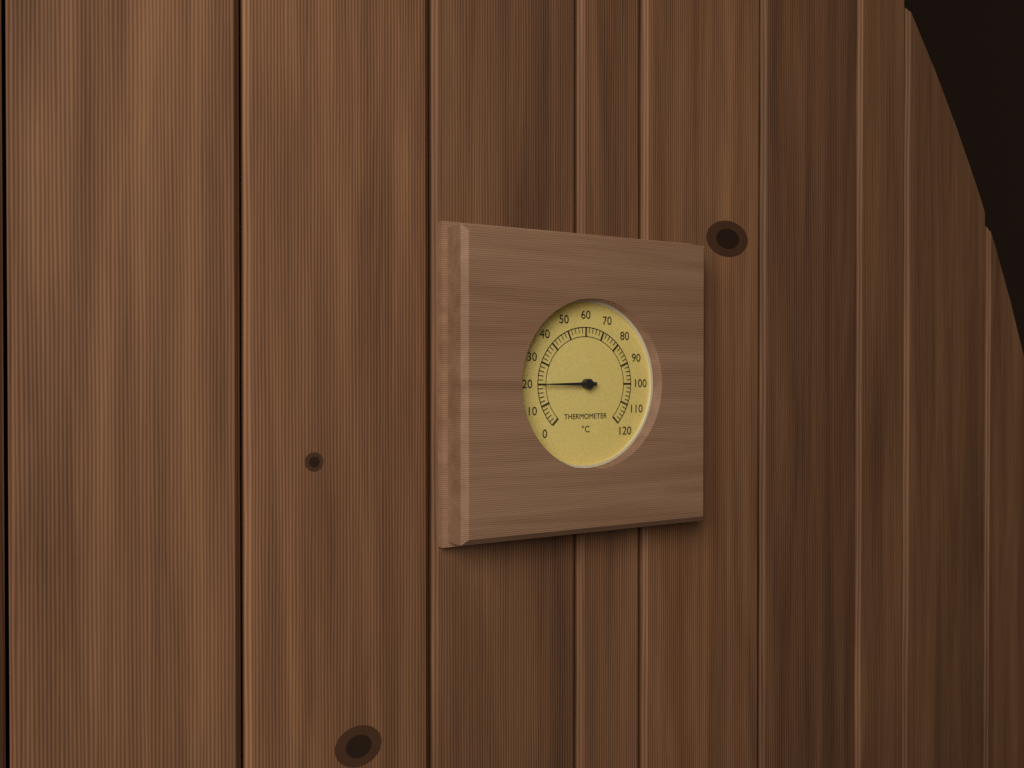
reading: 20 °C
